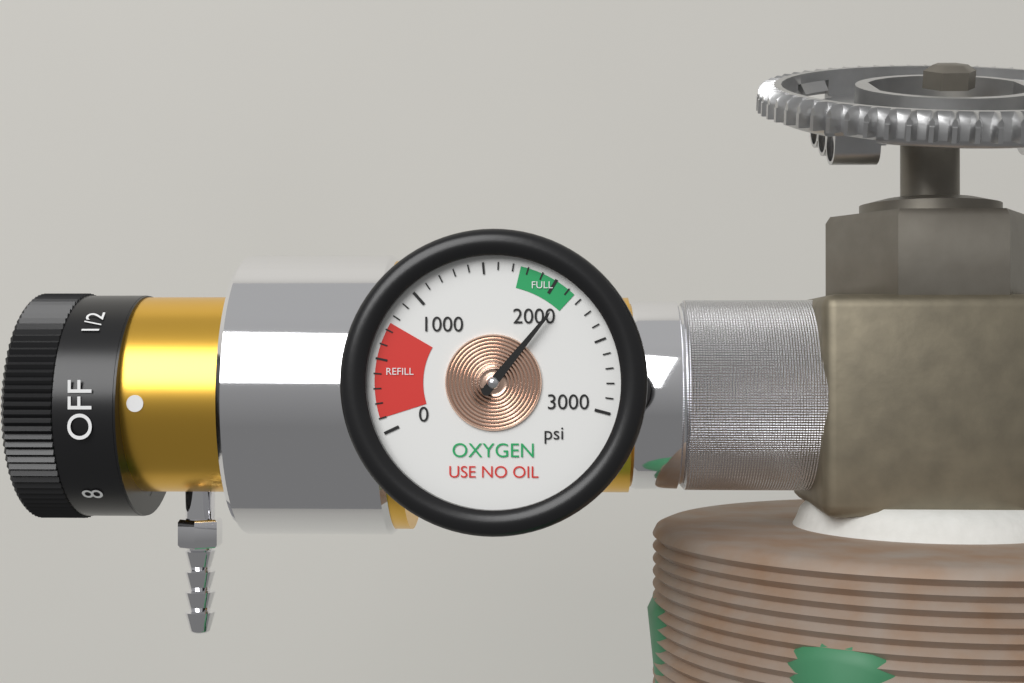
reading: 2100 psi
